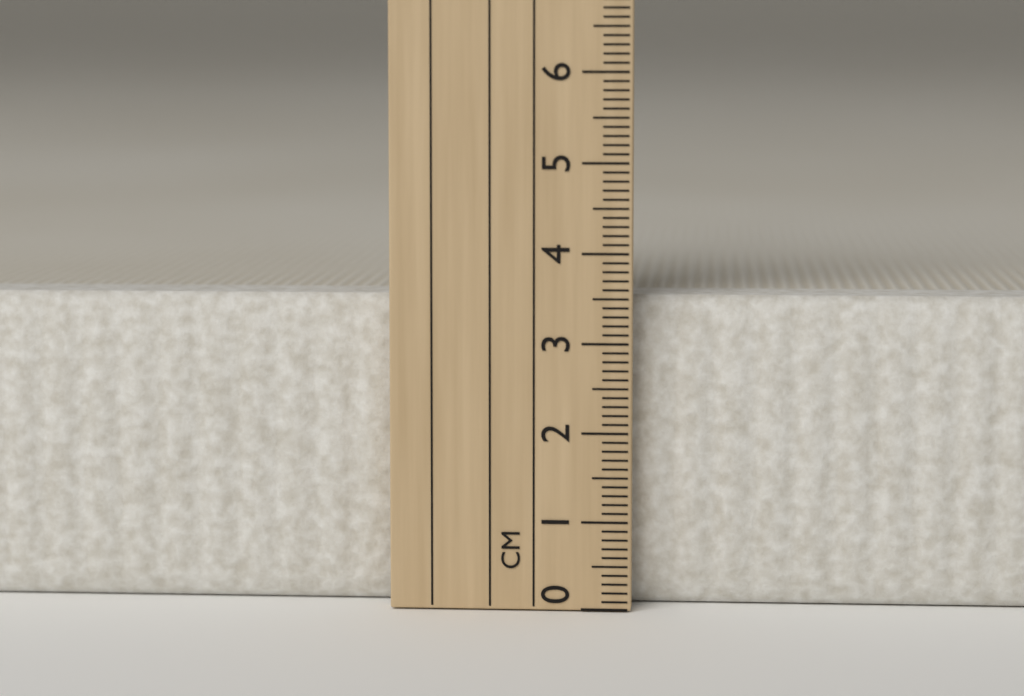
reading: 3.5 cm
